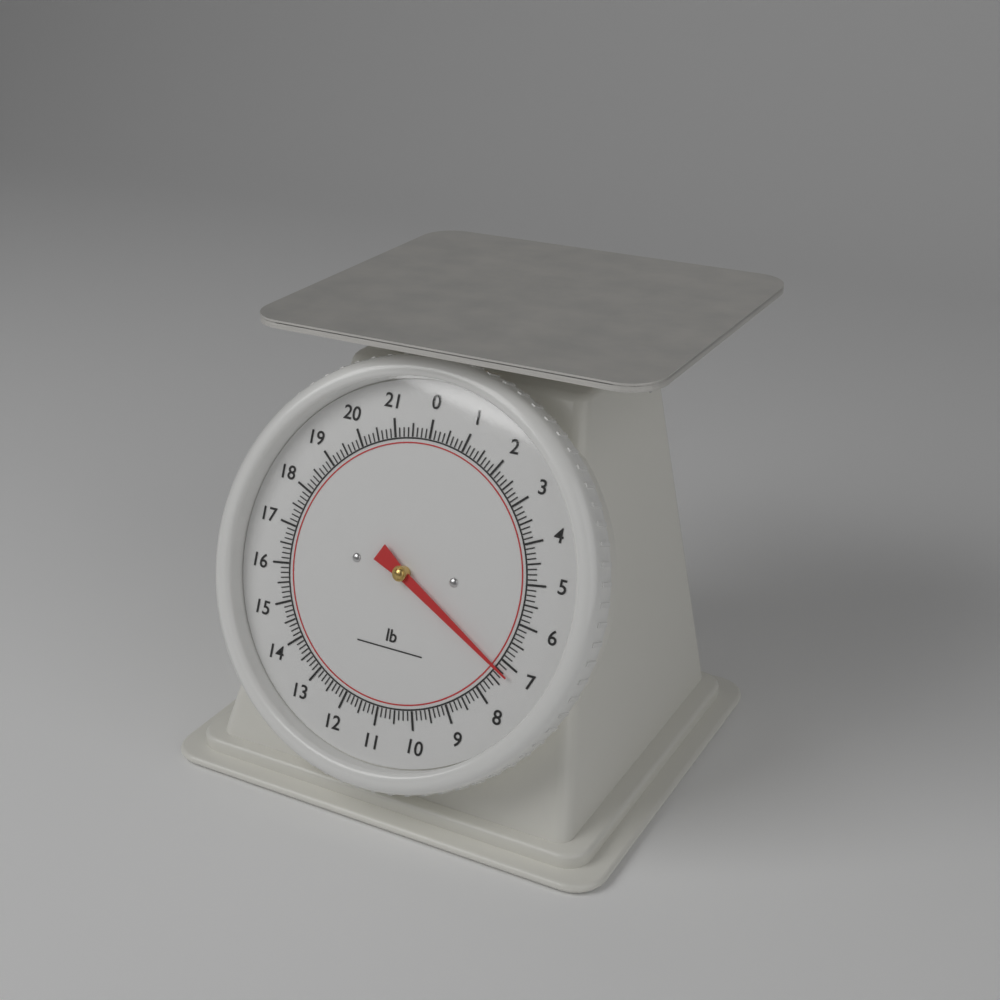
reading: 7.250 lb
